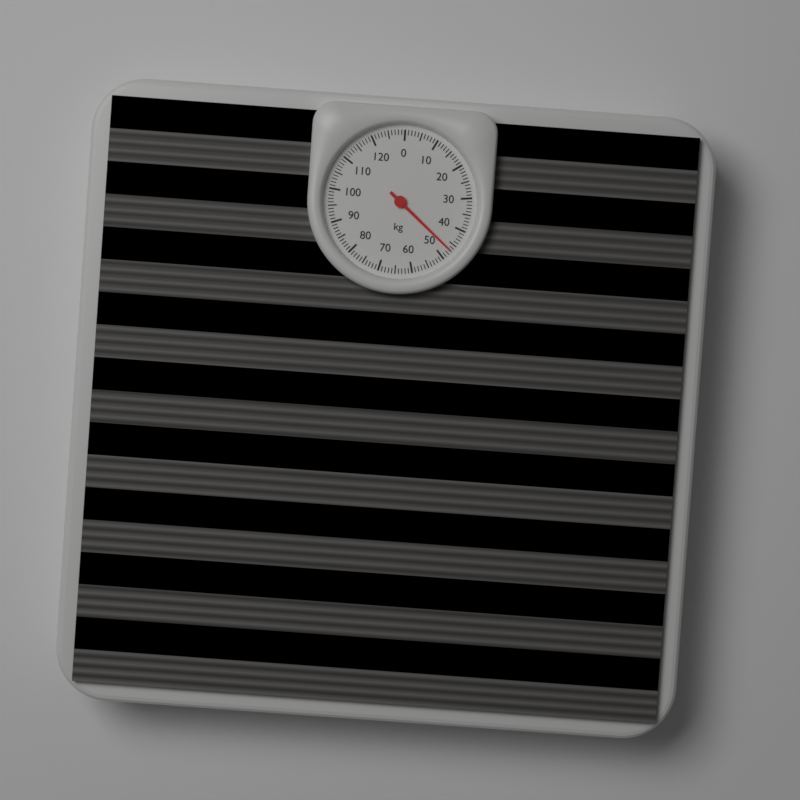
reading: 47 kg
